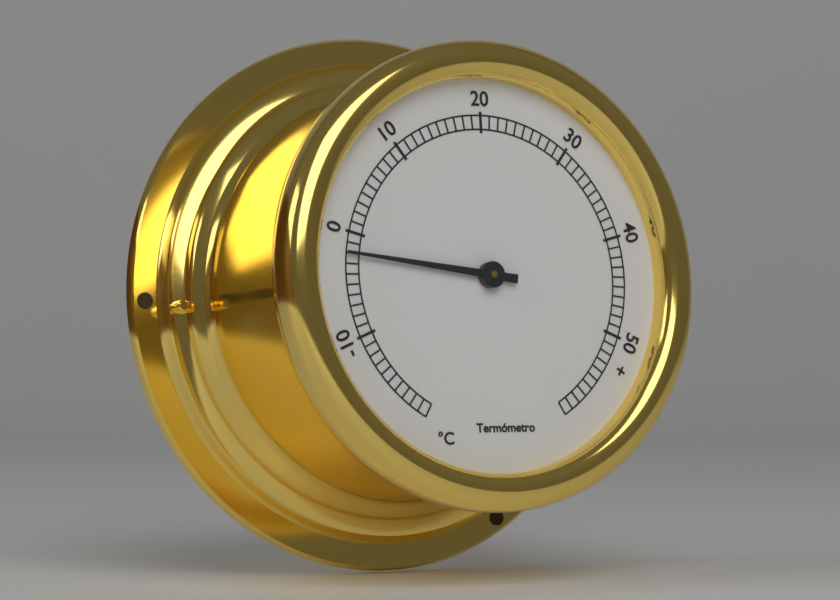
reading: -2 °C
